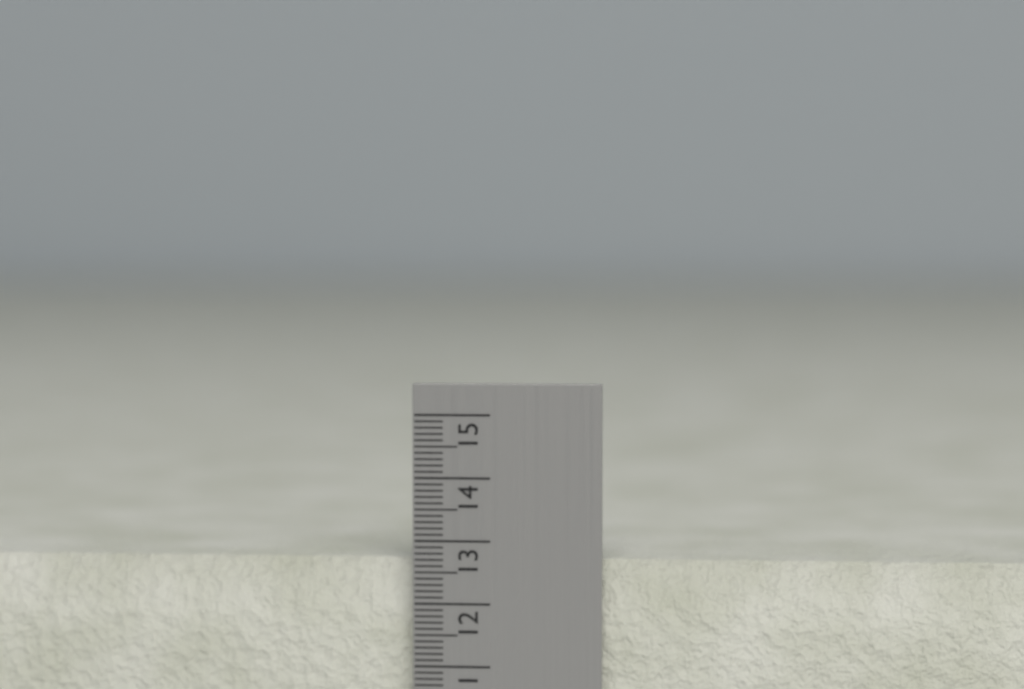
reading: 12.7 cm
